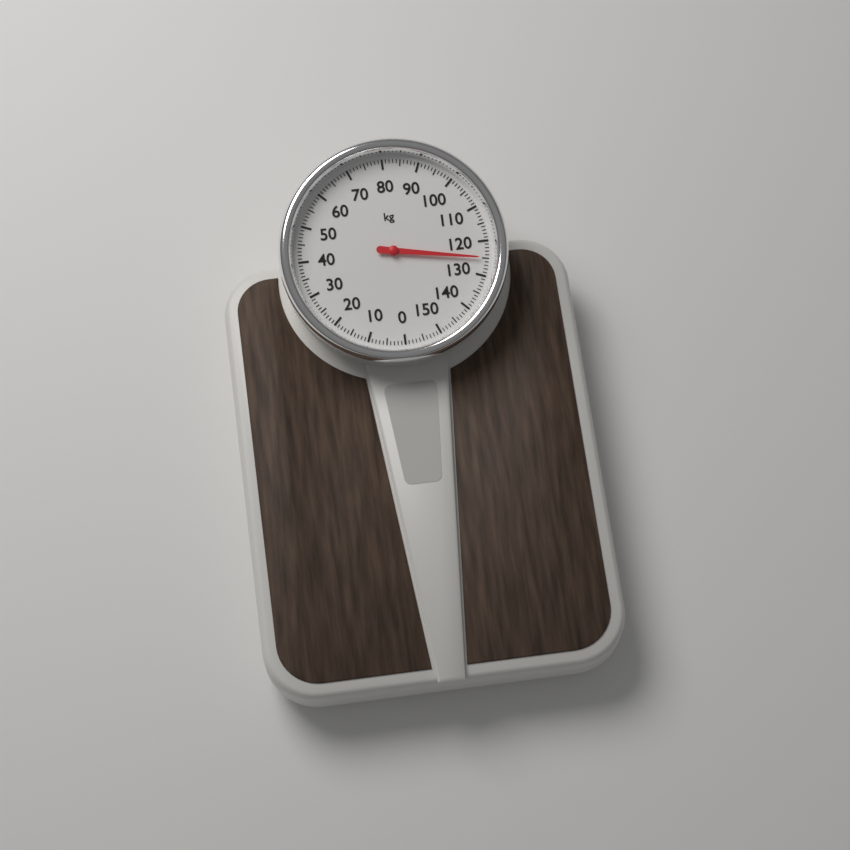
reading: 125 kg
